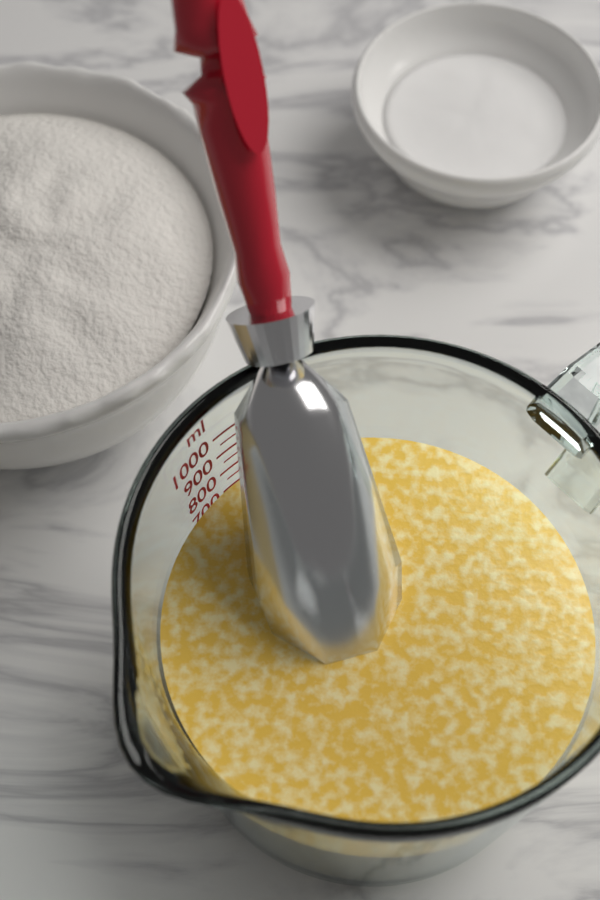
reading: 700 ml
